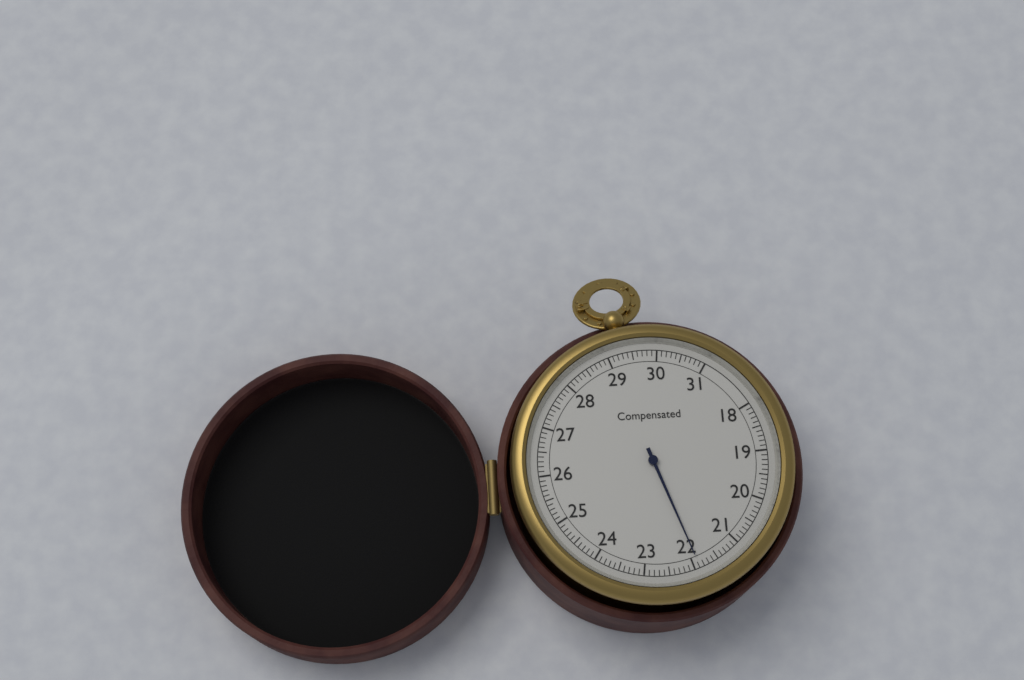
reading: 21.9 (no unit)
